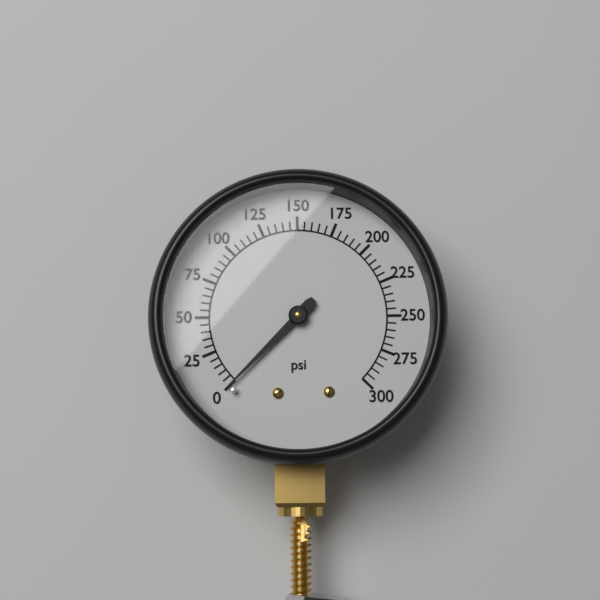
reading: 0 psi
